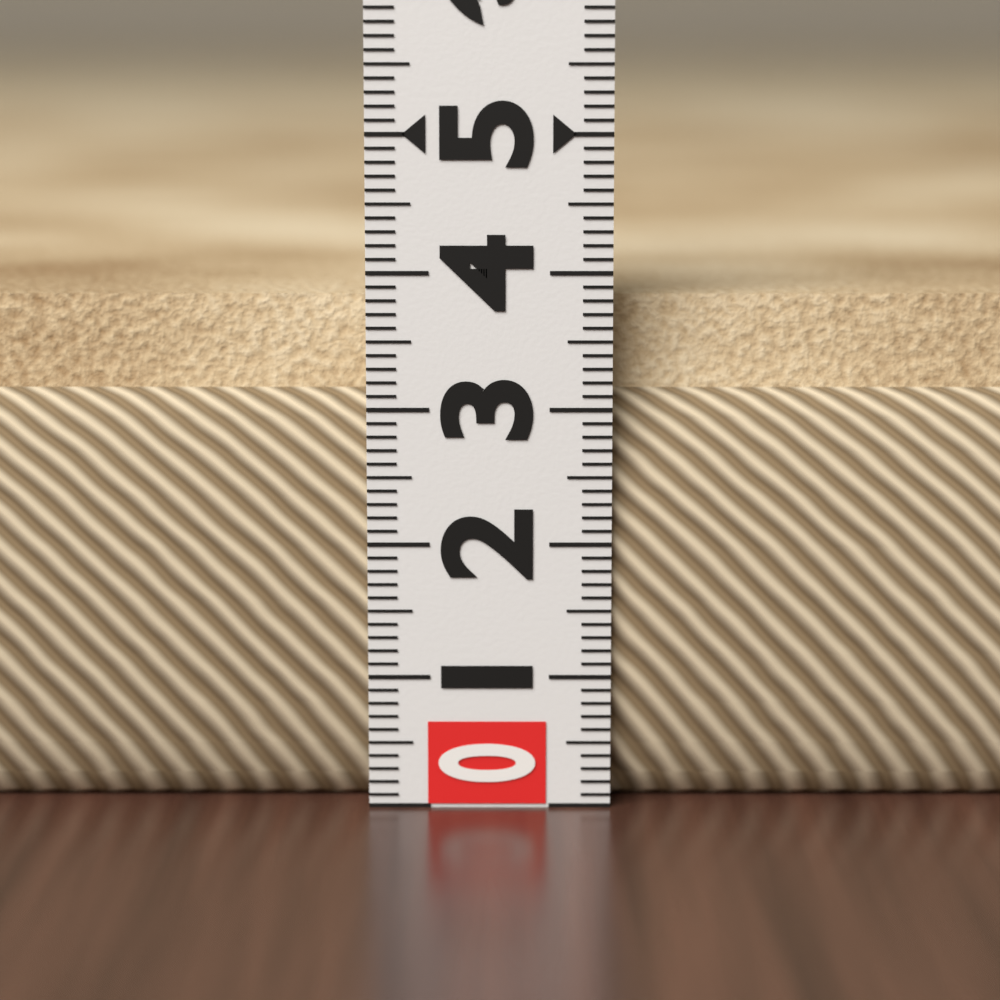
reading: 3.8 (no unit)
